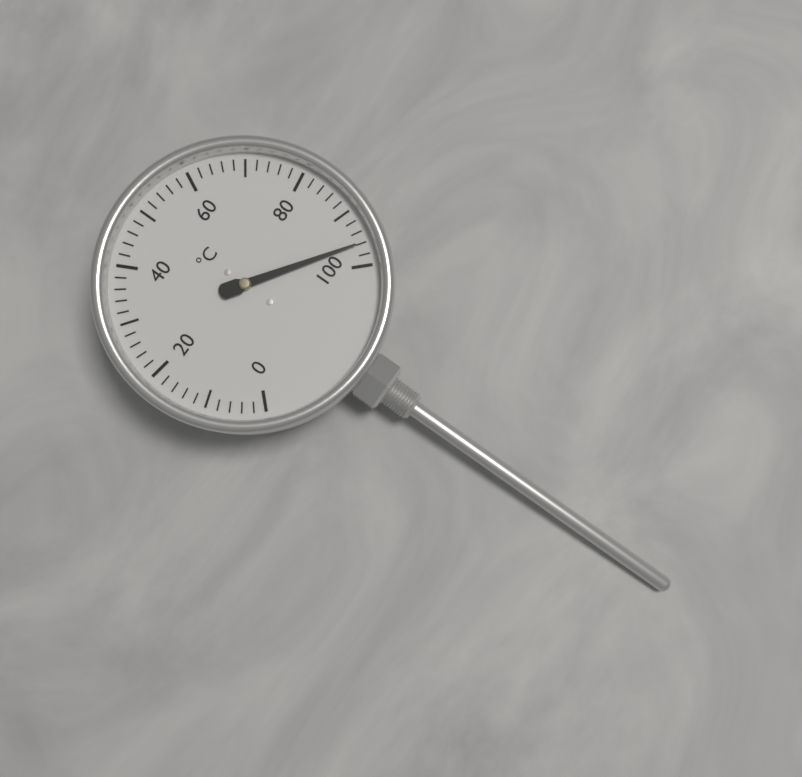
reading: 96 °C
